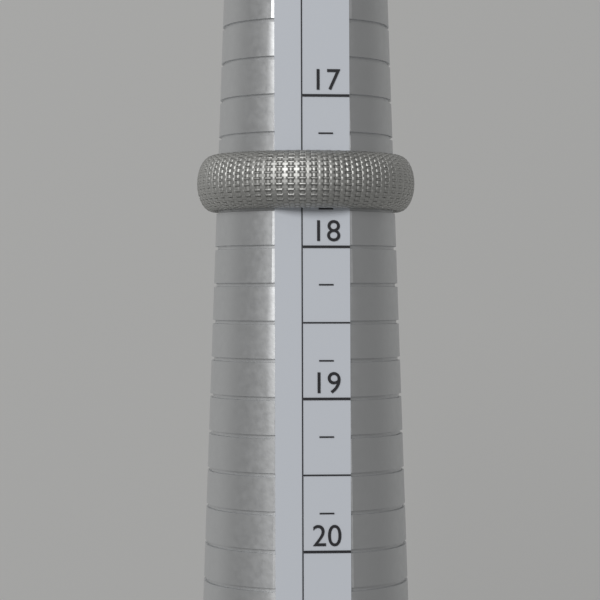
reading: 17.75 (no unit)
